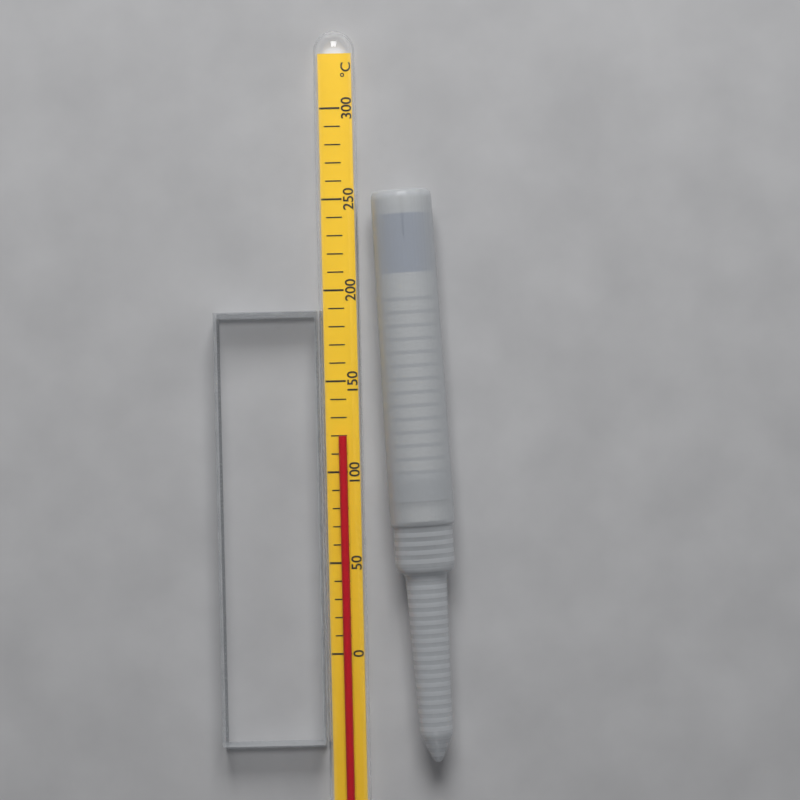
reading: 120 °C
